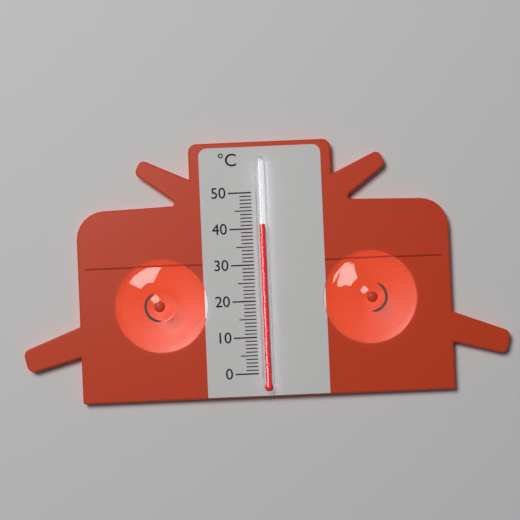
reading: 41 °C
